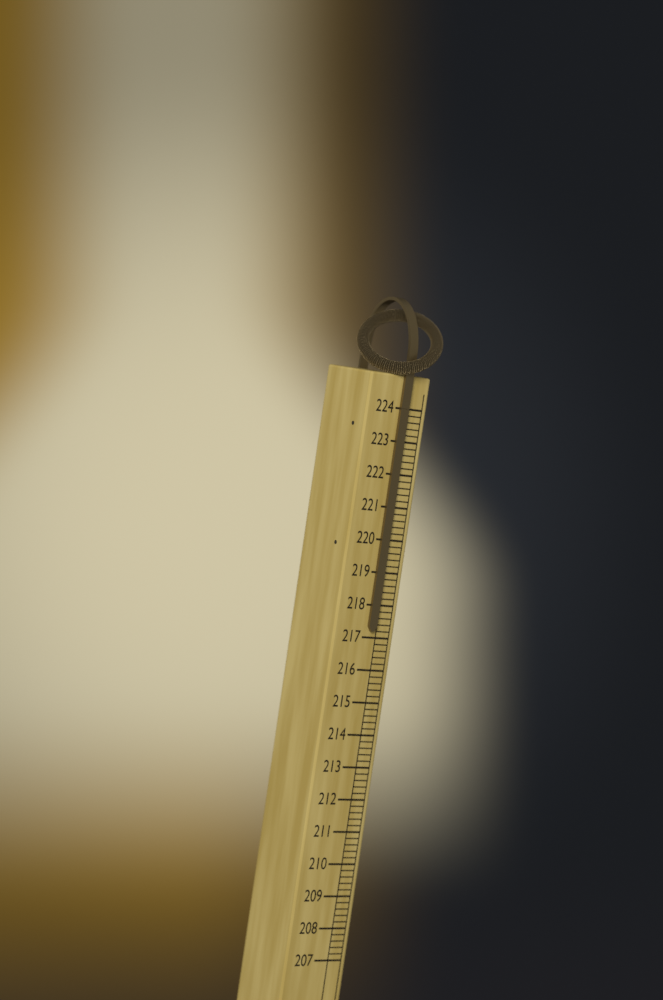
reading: 217.2 (no unit)
